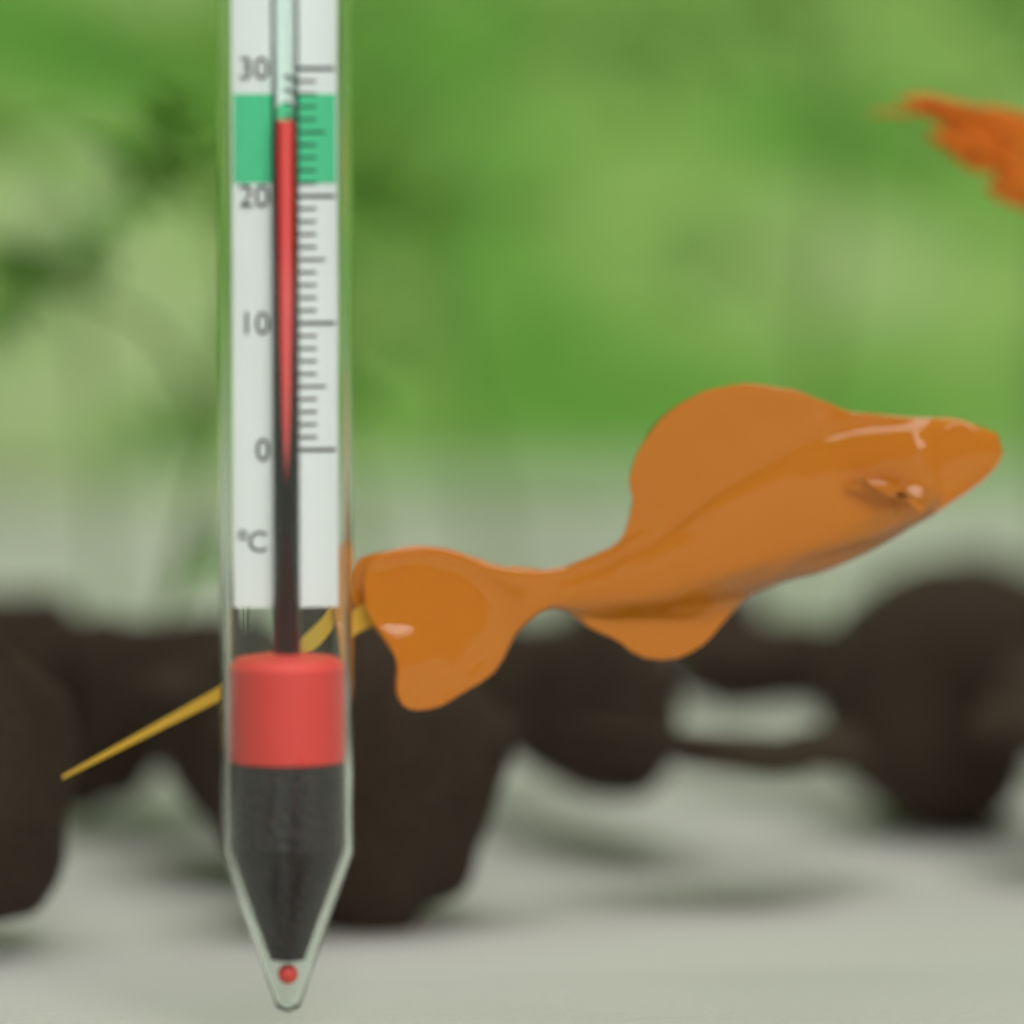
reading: 26 °C
